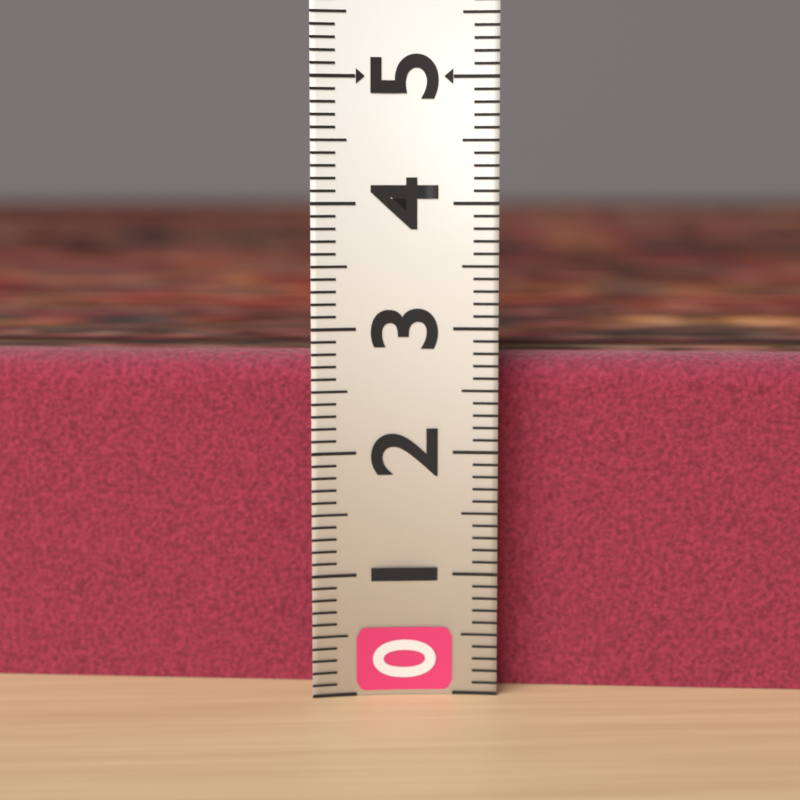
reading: 2.8 (no unit)
